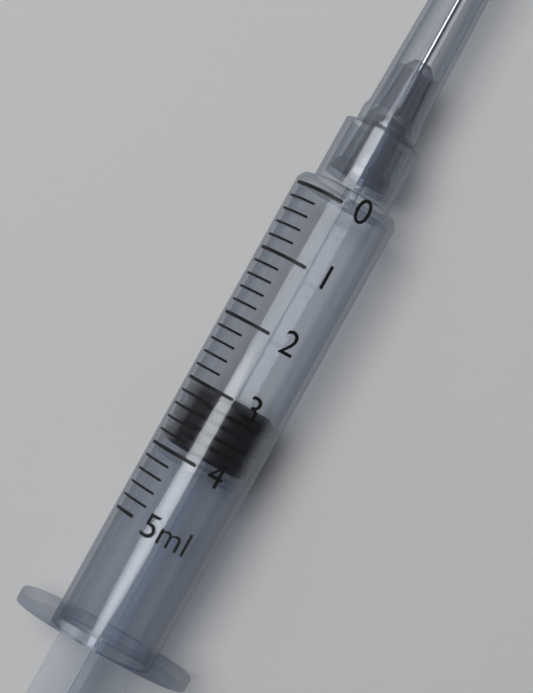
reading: 3.0 ml
